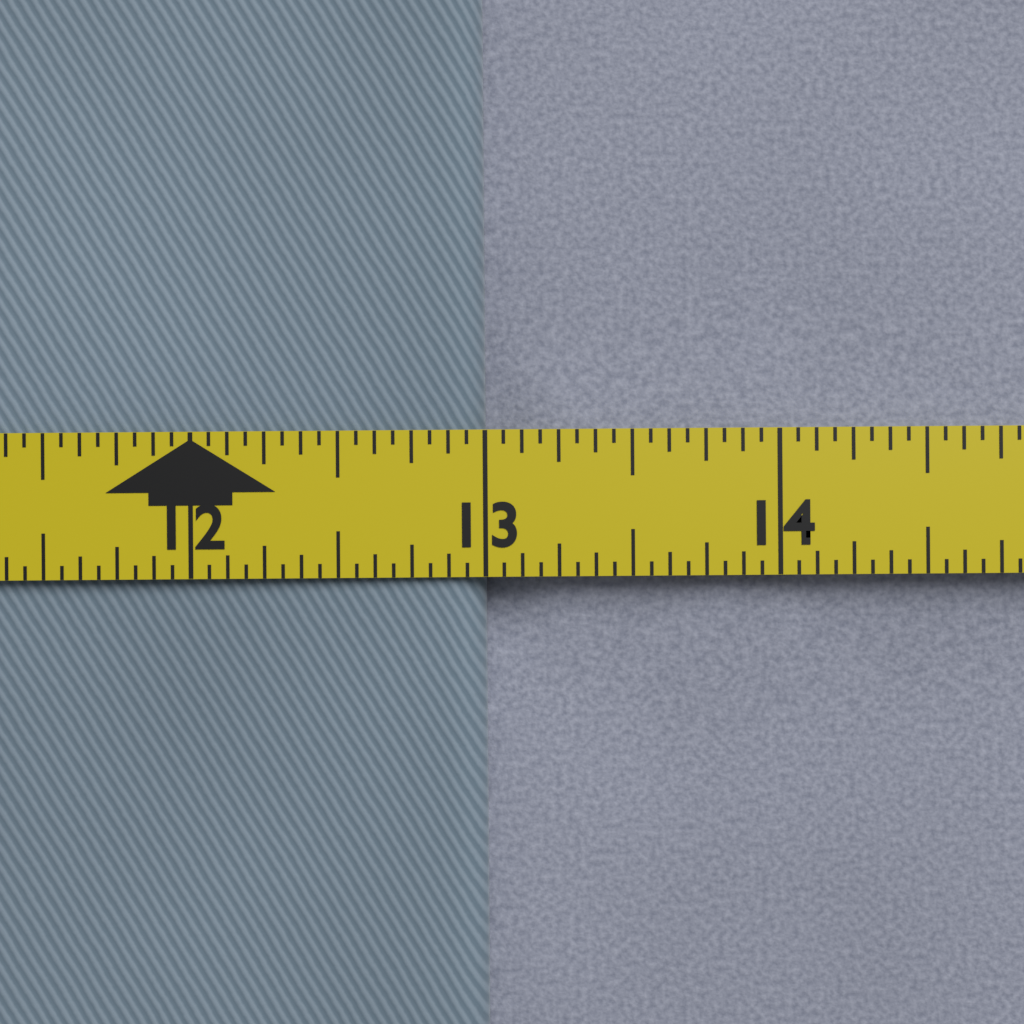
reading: 13.0000 in
